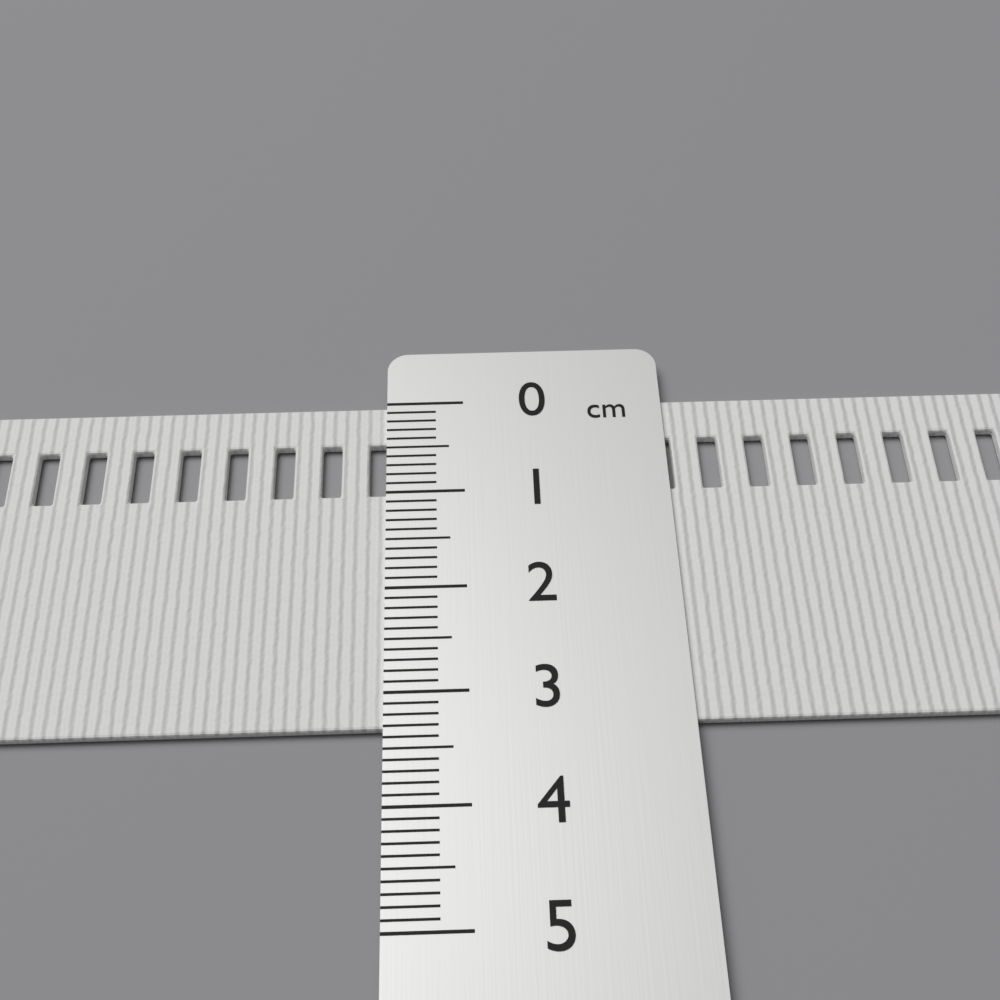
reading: 3.3 cm
